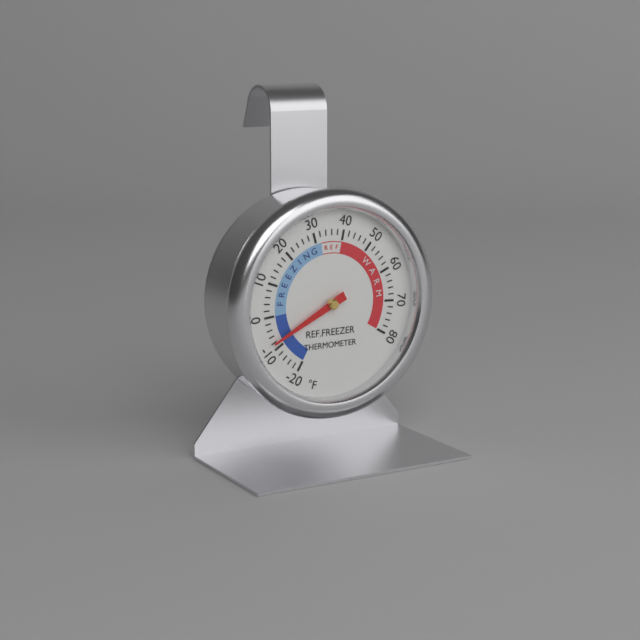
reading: -8 °F
